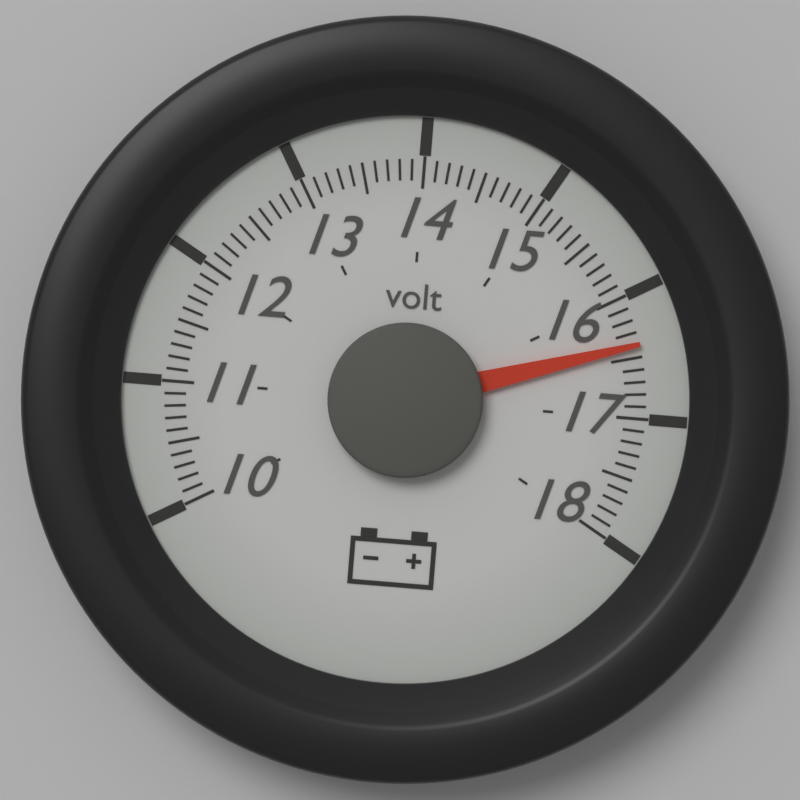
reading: 16.4 volt
